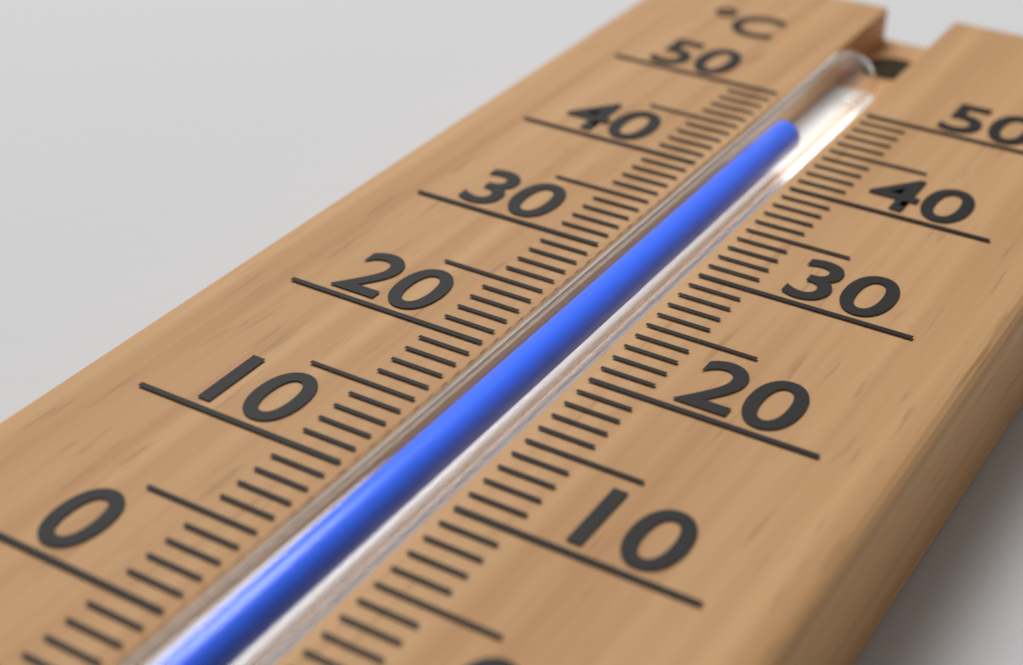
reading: 45 °C
